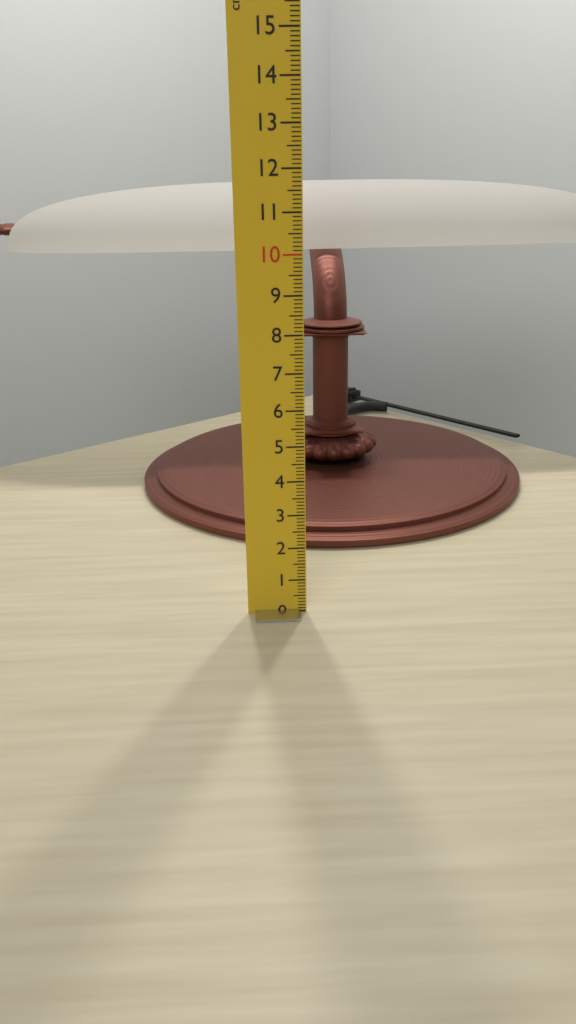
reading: 11.6 cm
